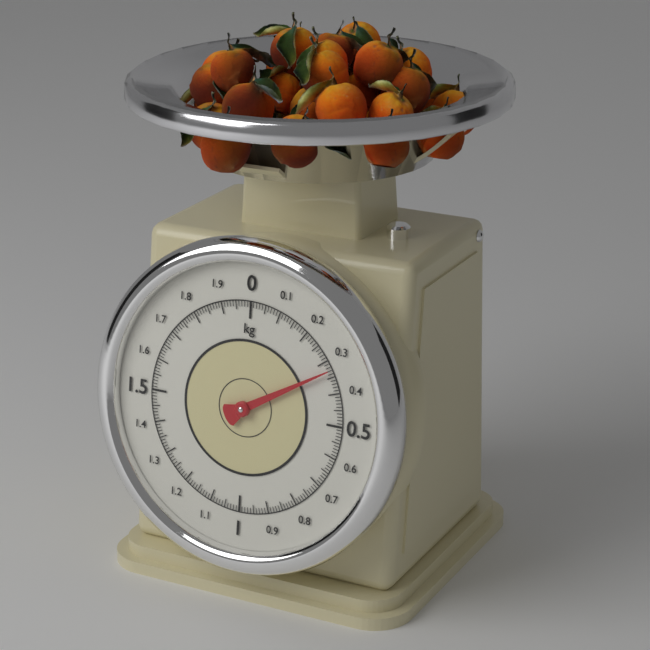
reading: 0.33 kg
